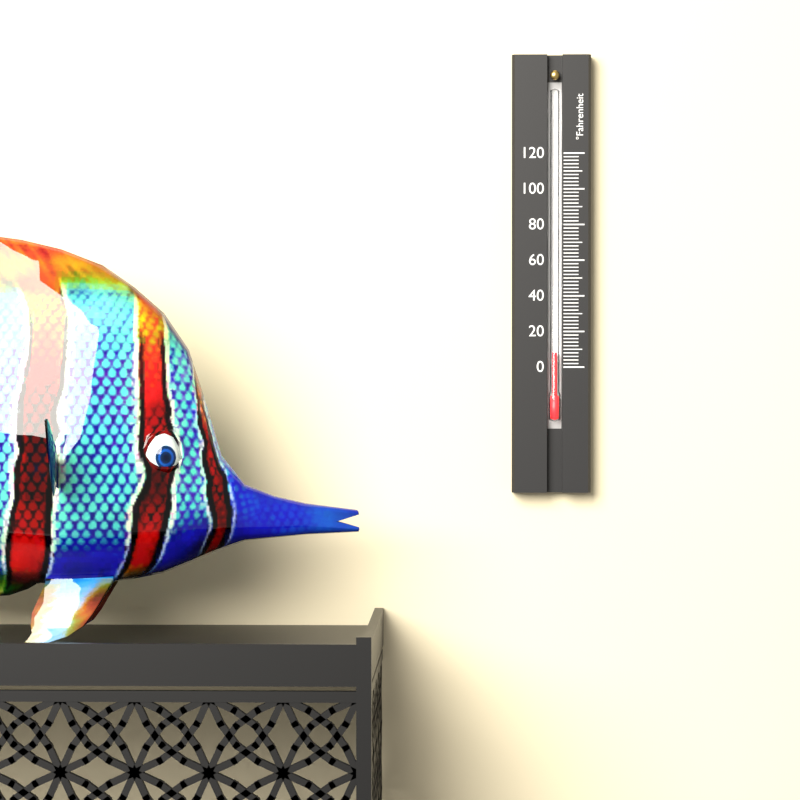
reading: 8 °F
